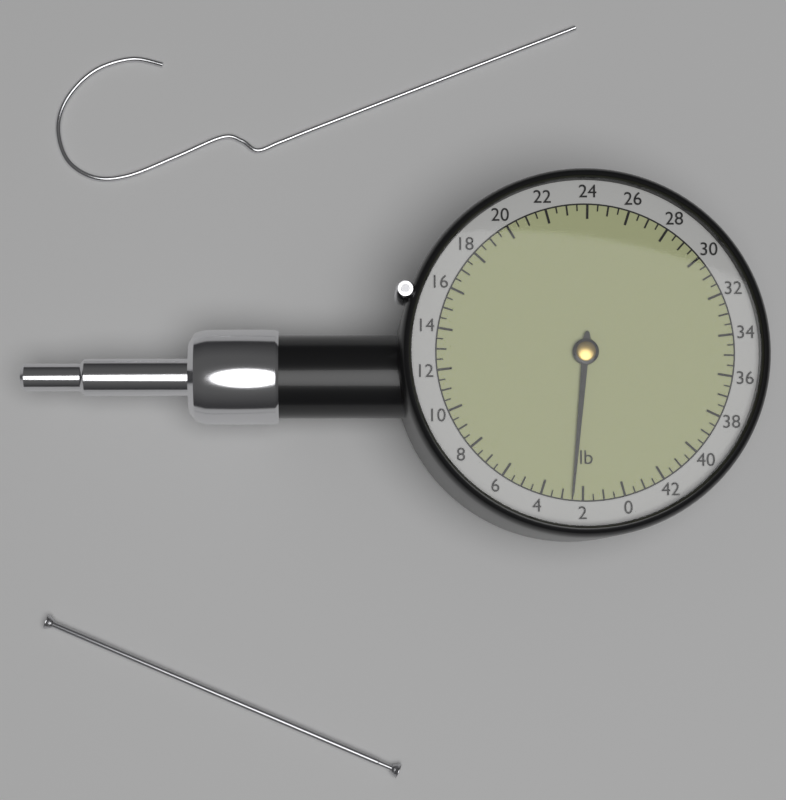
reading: 2.5 lb
